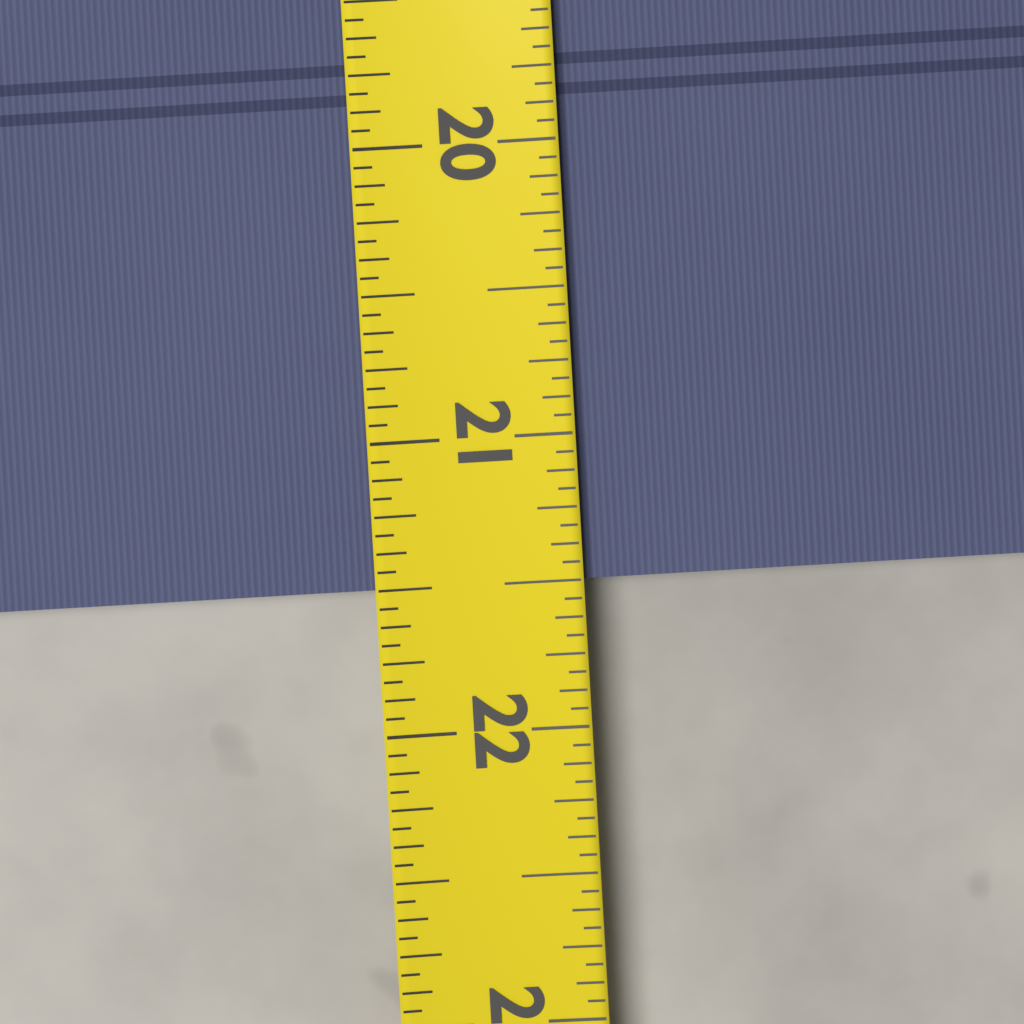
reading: 21.5000 (no unit)
